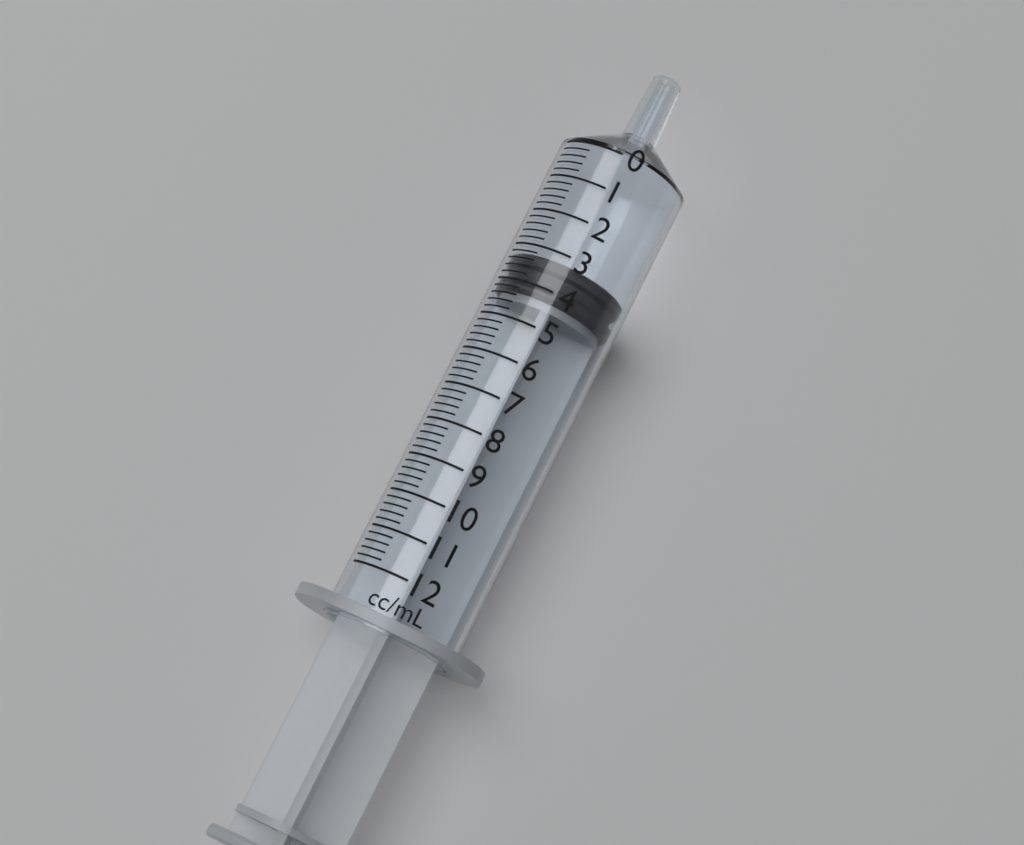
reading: 3.2 ml
